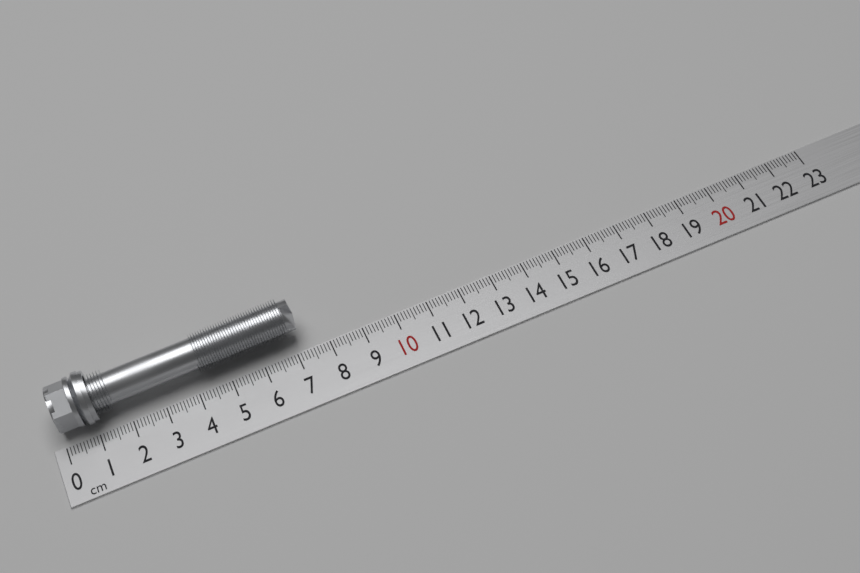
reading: 7.3 cm
